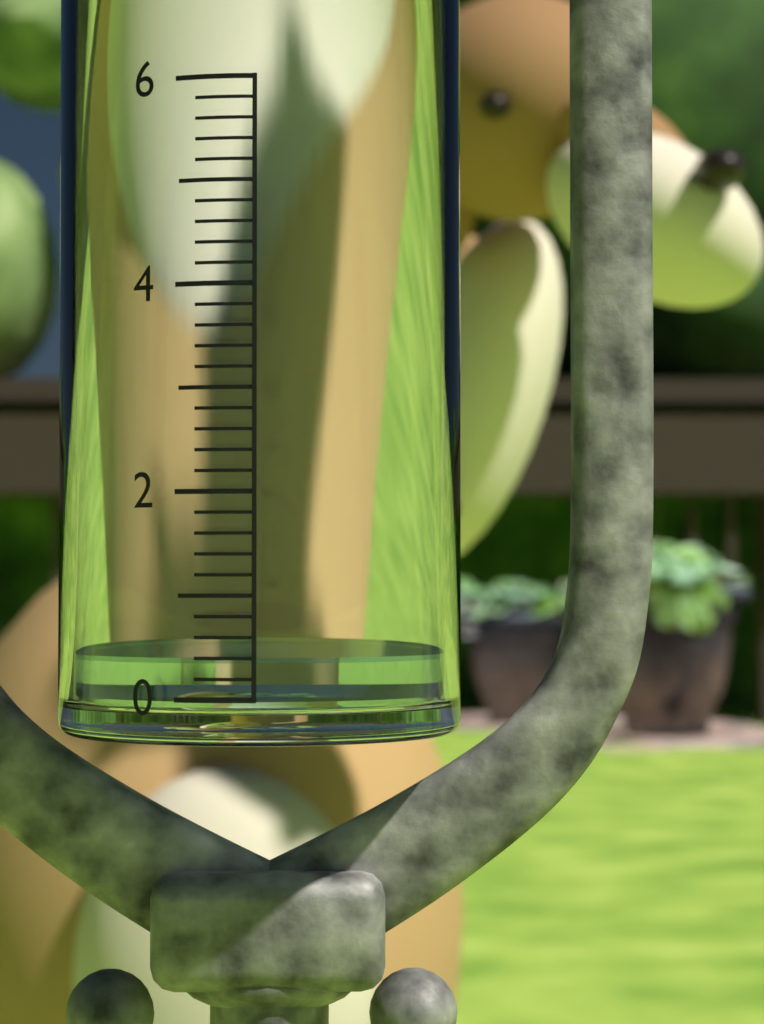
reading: 0.4 (no unit)
